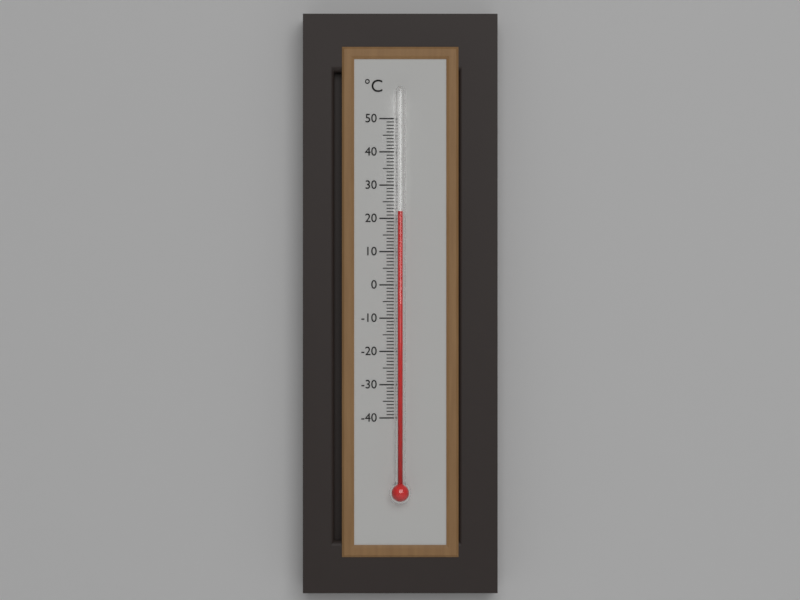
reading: 22 °C
